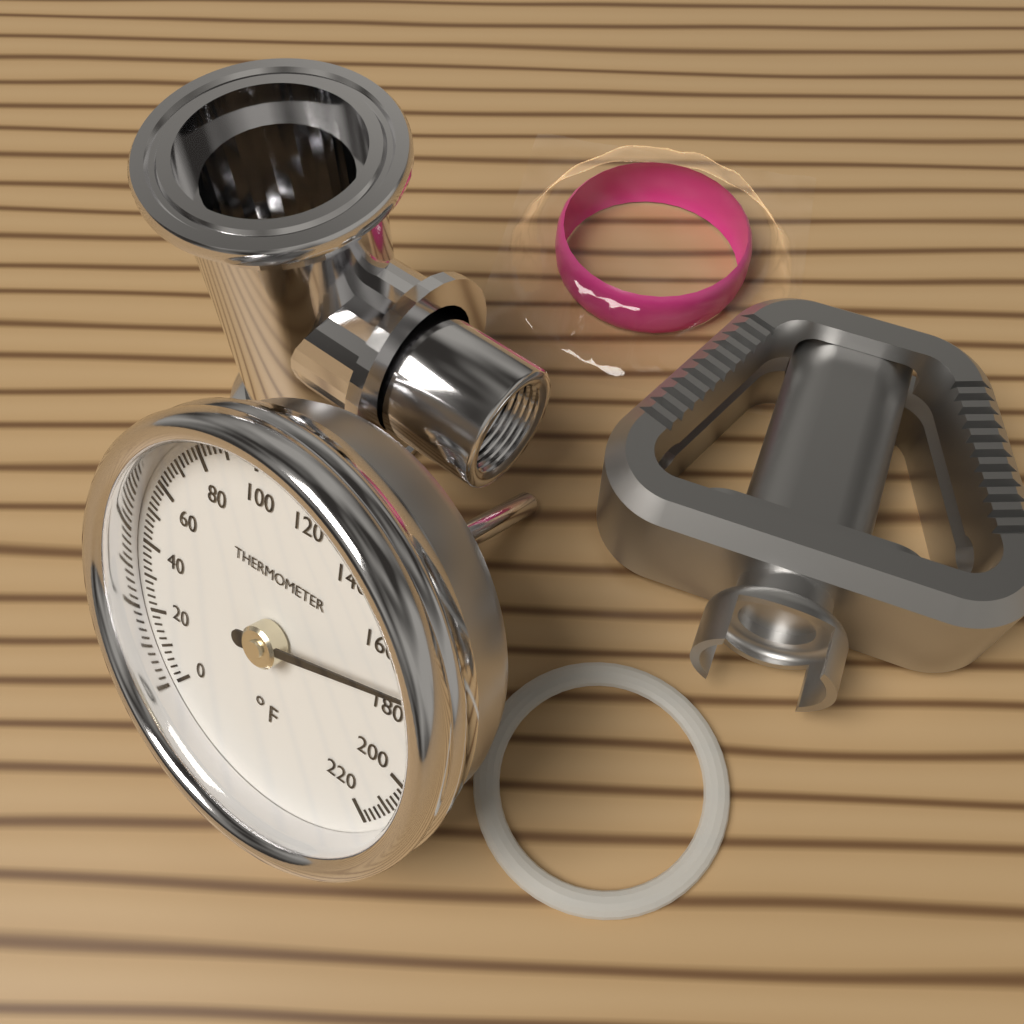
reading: 172 °F
